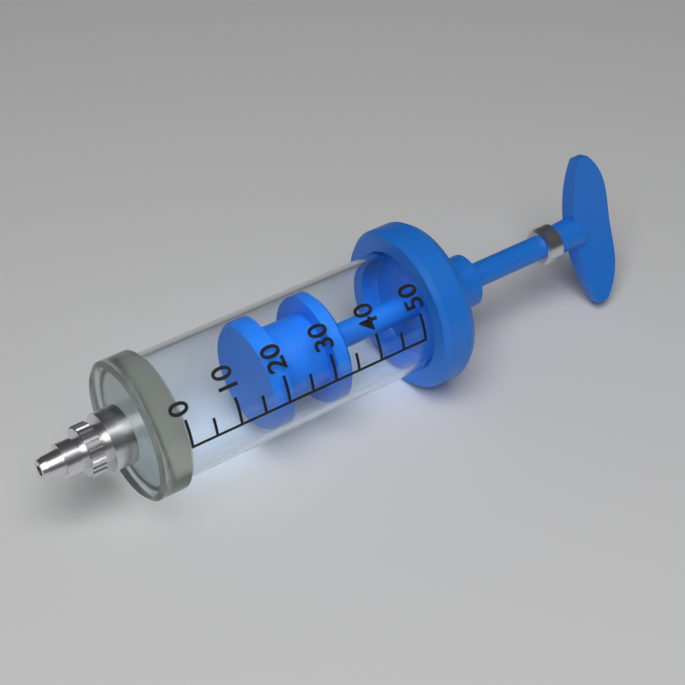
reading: 18 (no unit)
